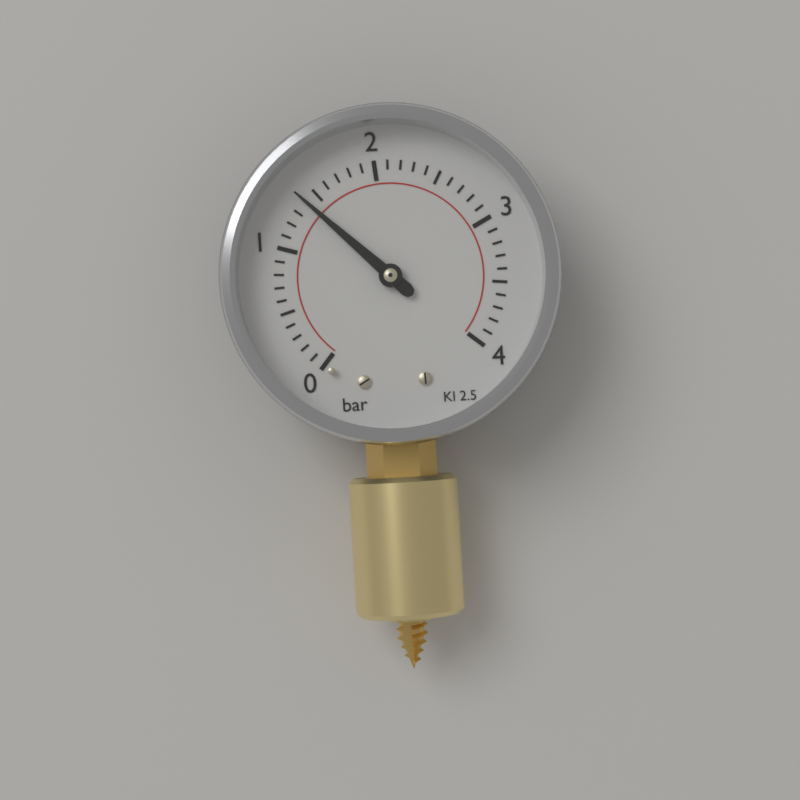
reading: 1.4 bar
